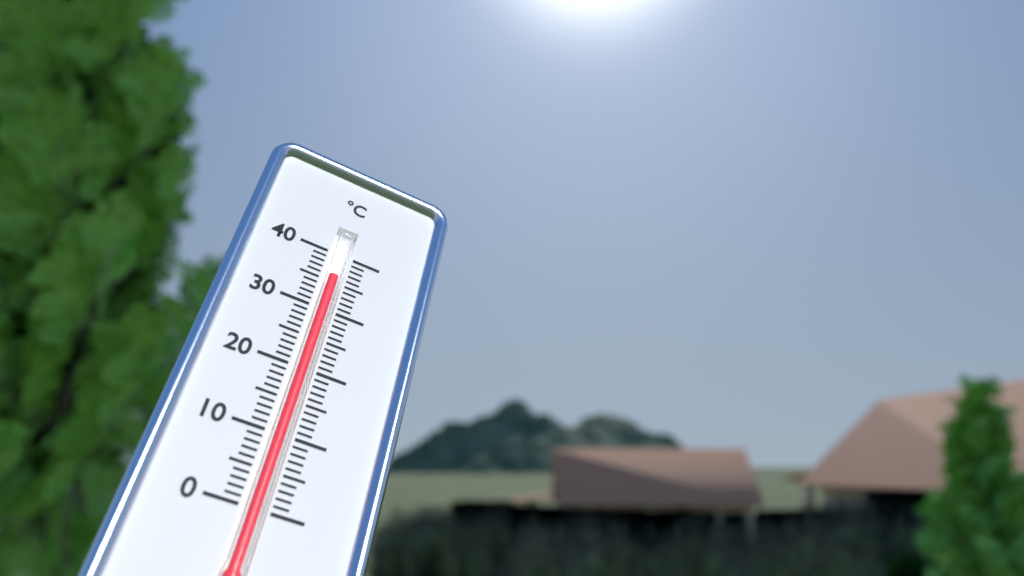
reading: 36 °C
